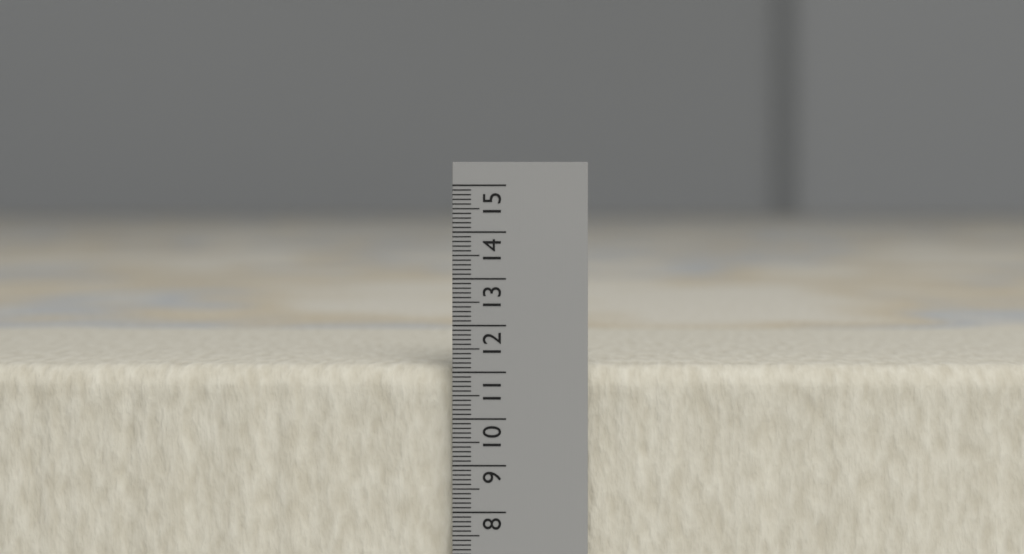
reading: 11.1 (no unit)
